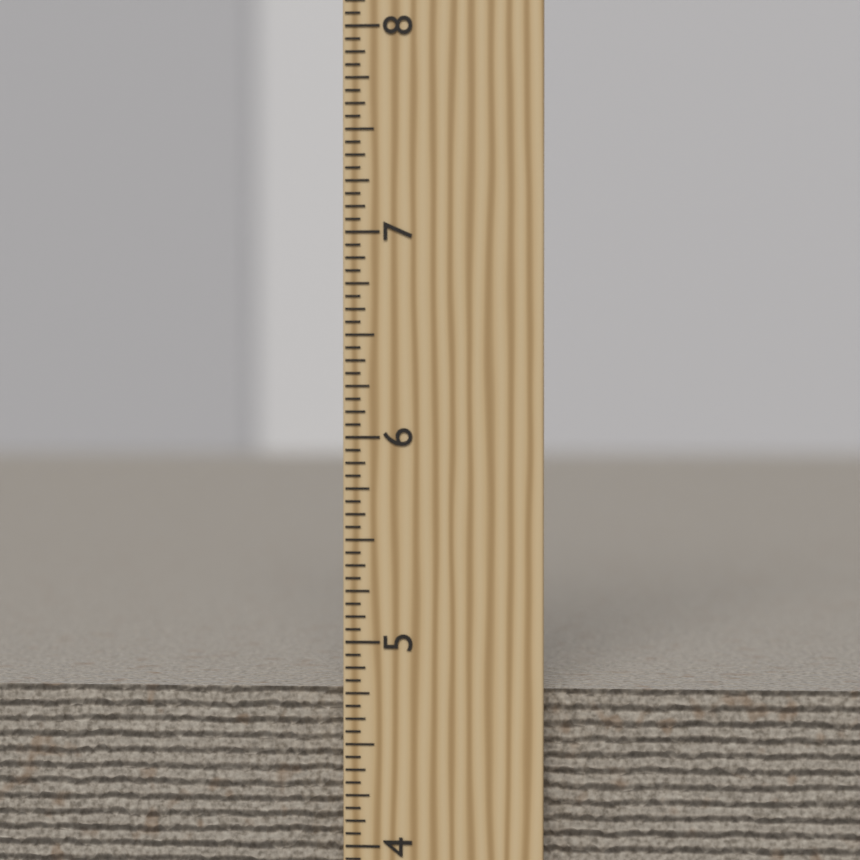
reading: 4.7500 inch
